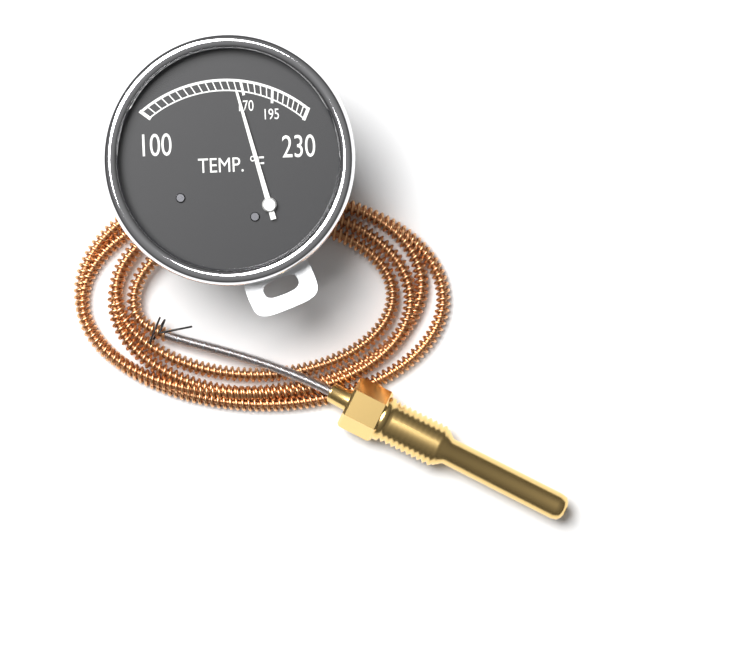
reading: 165 °F
